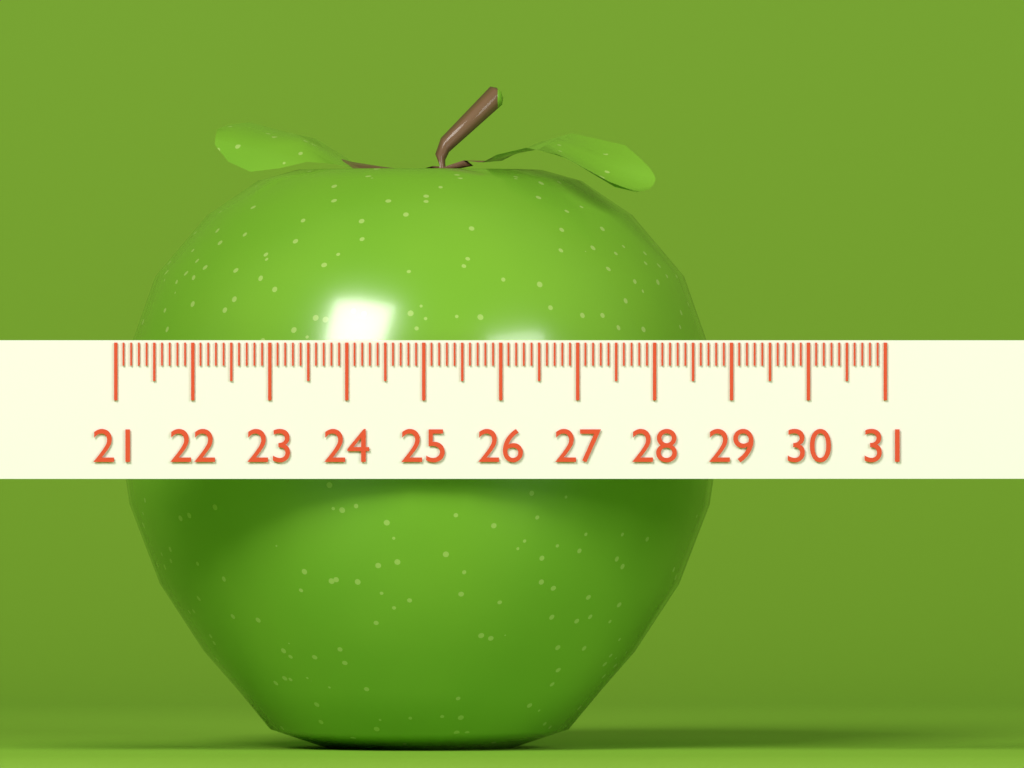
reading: 29.0 (no unit)
